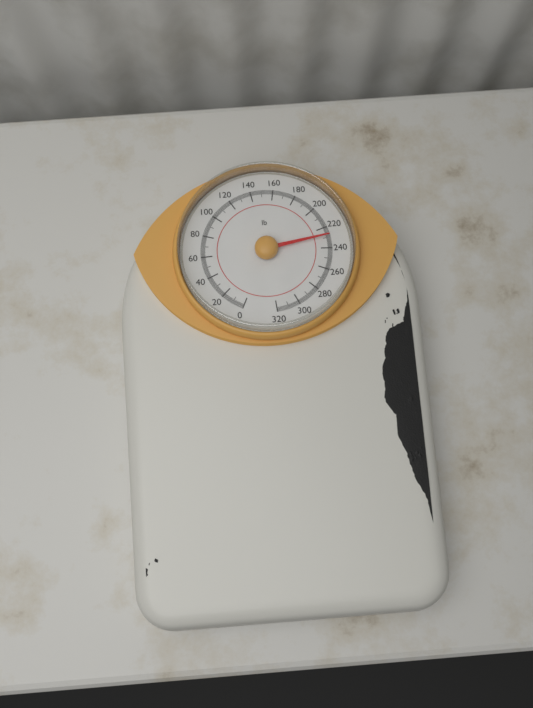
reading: 228 lb
